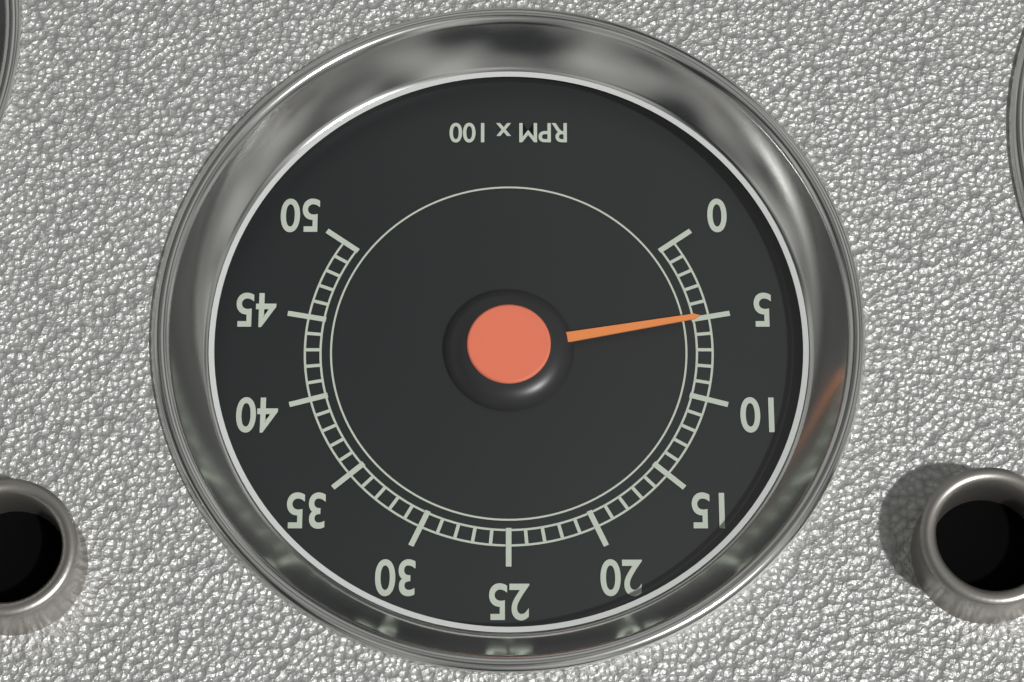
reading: 500 RPM
